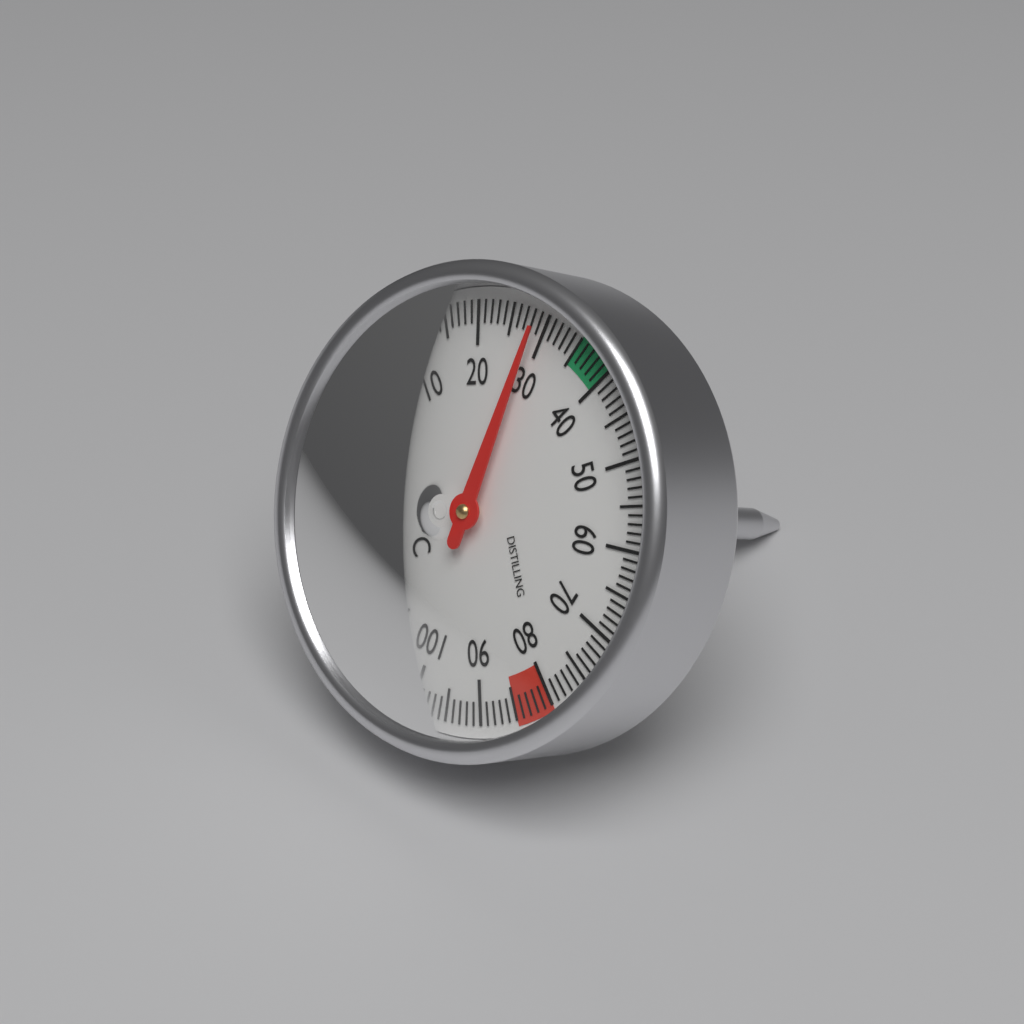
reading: 29 °C
